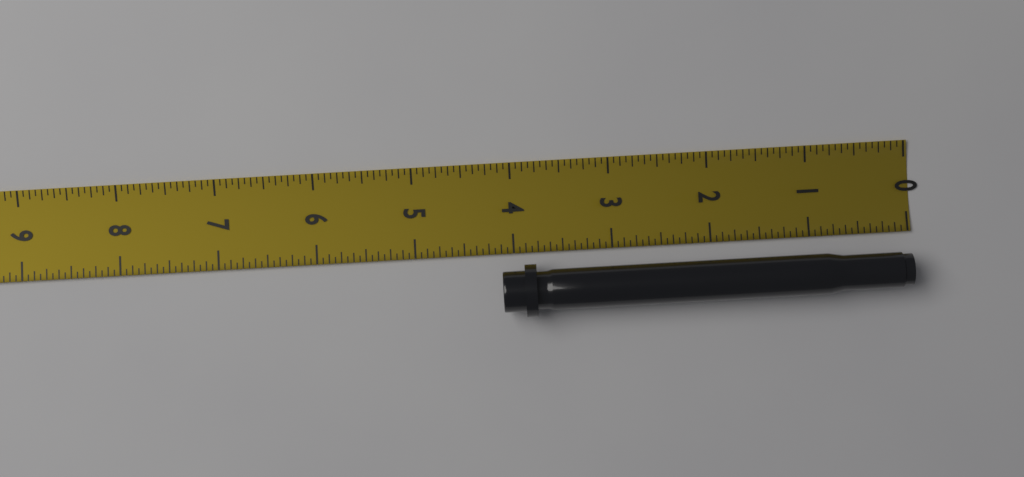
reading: 4.1250 in
